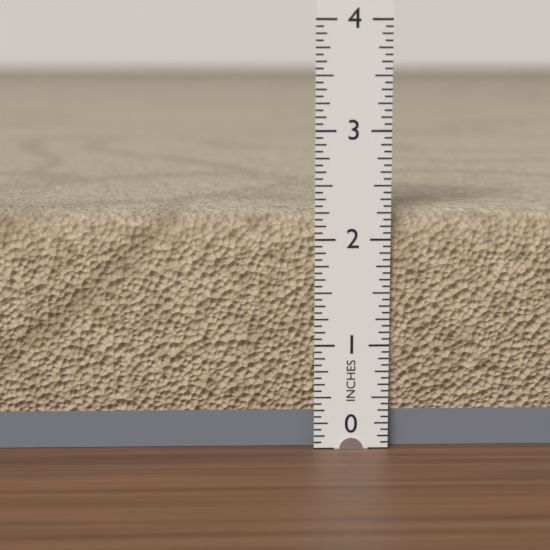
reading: 2.2500 in
